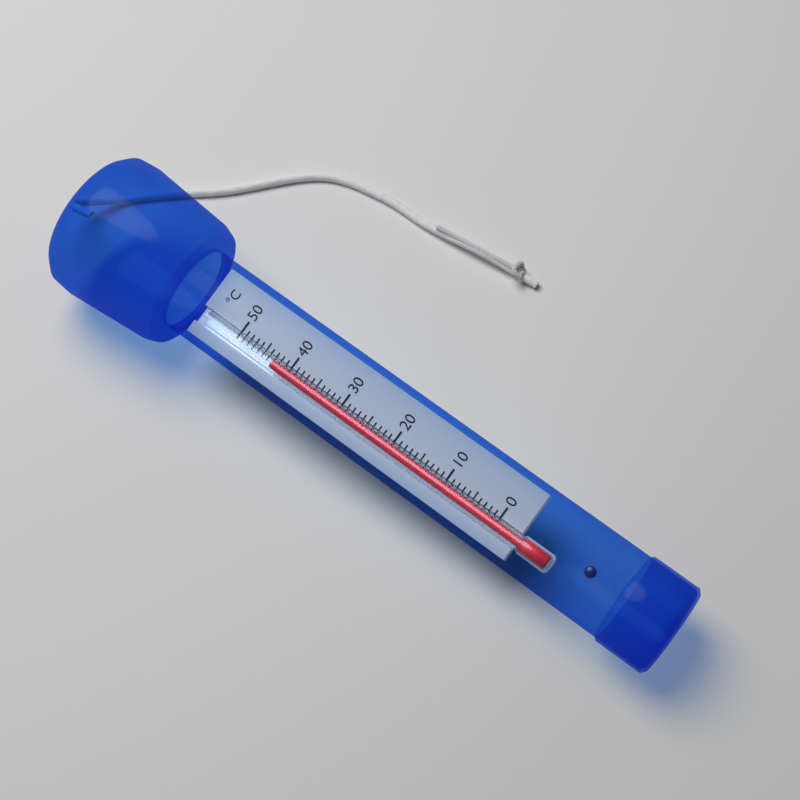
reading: 43 °C
